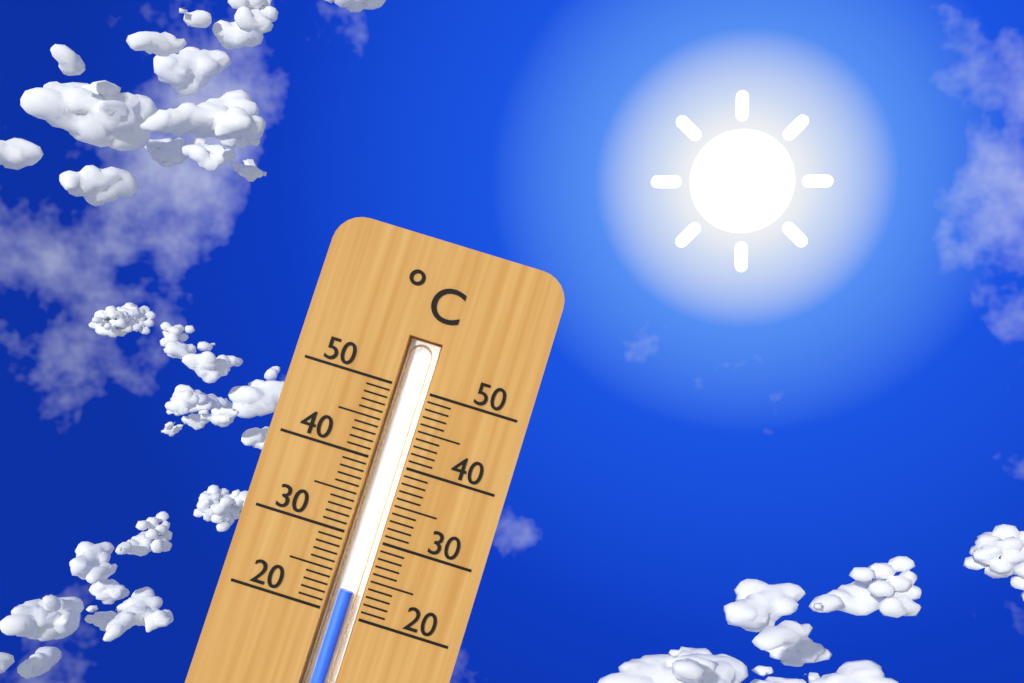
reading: 23 °C
